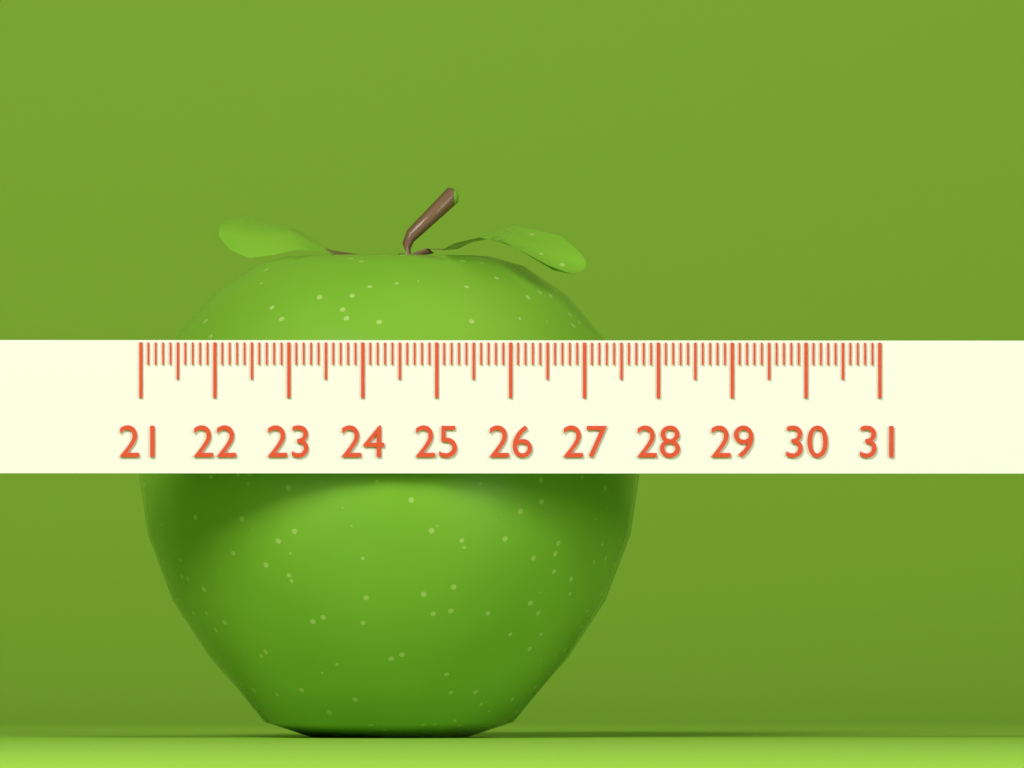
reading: 27.9 (no unit)
